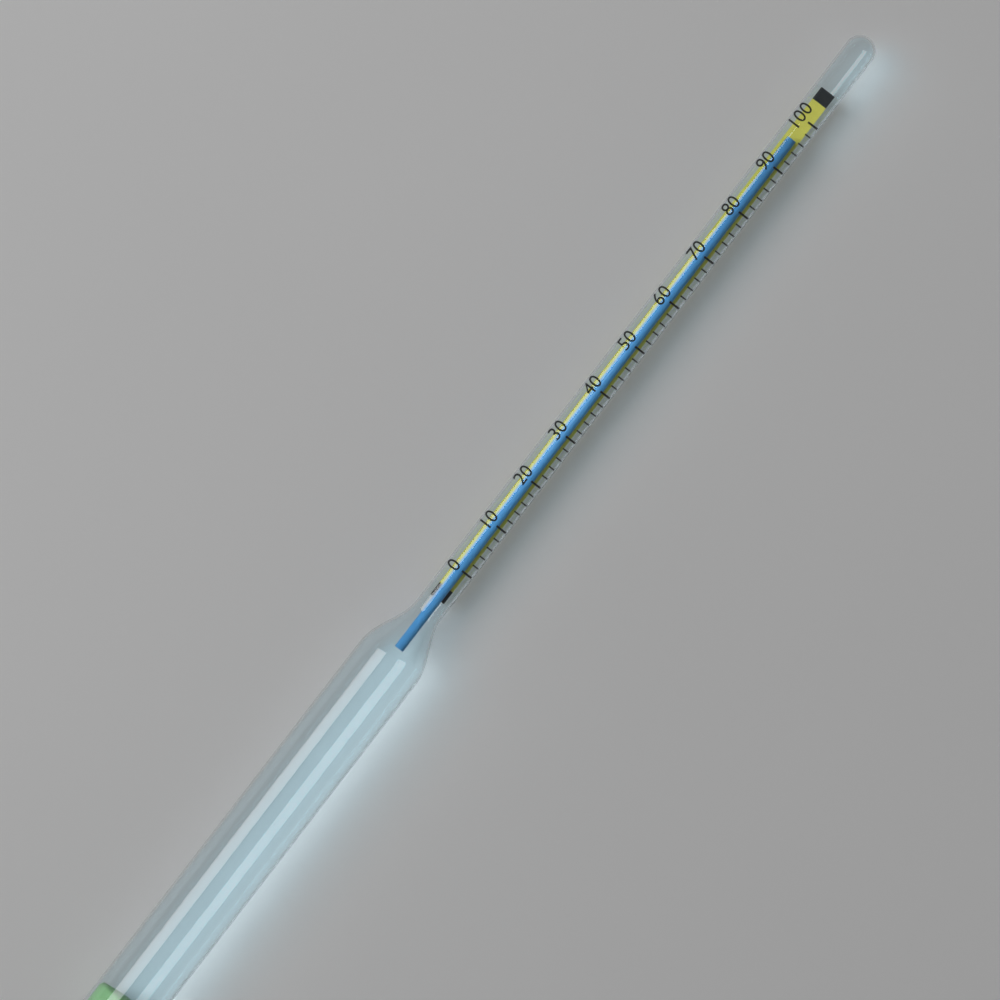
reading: 96 (no unit)
